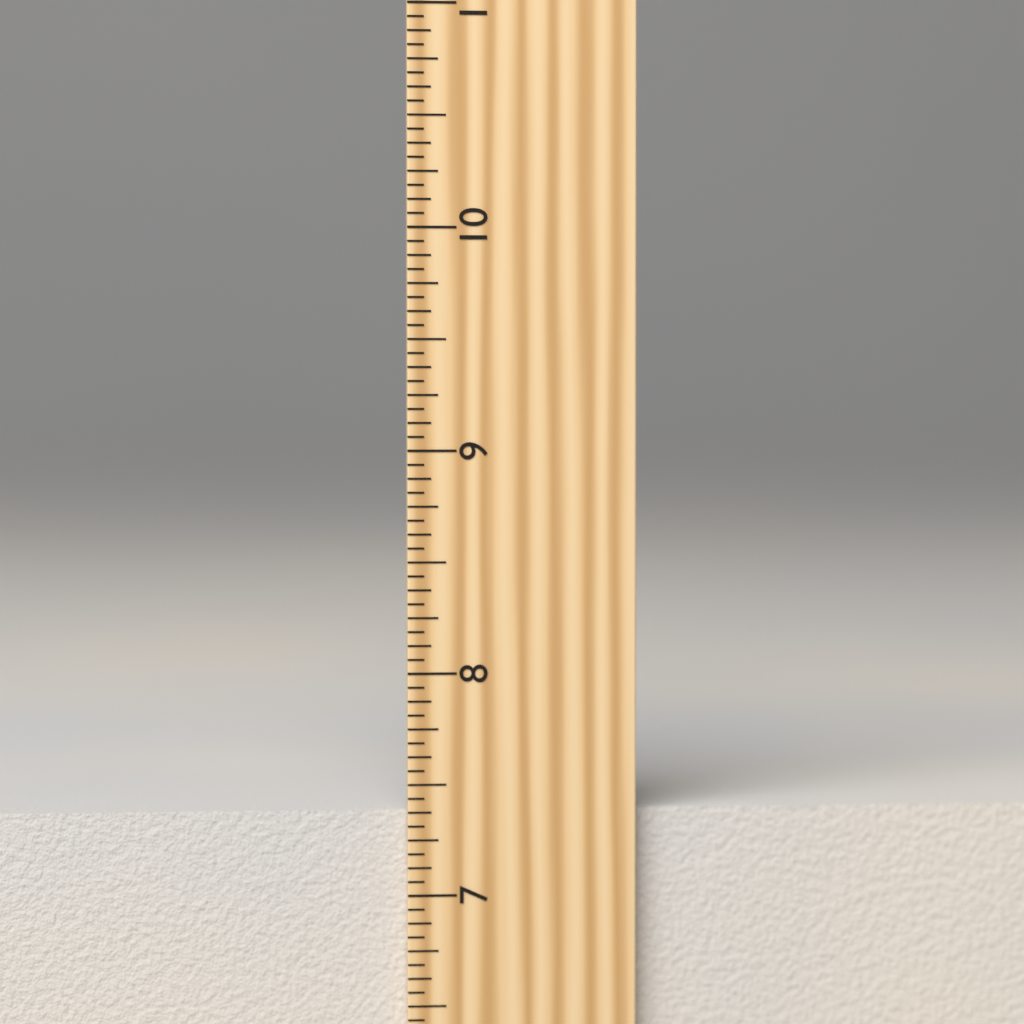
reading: 7.3750 inch
